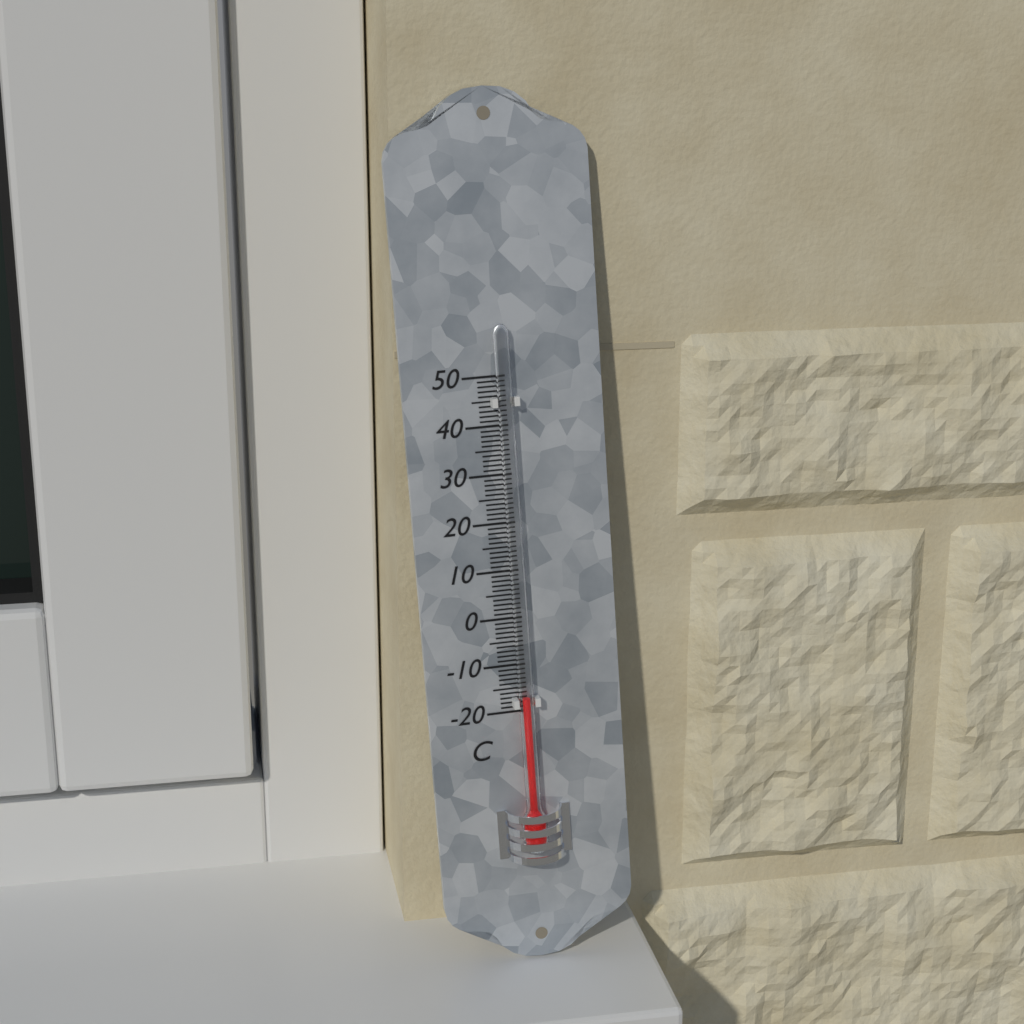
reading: -17 °C
